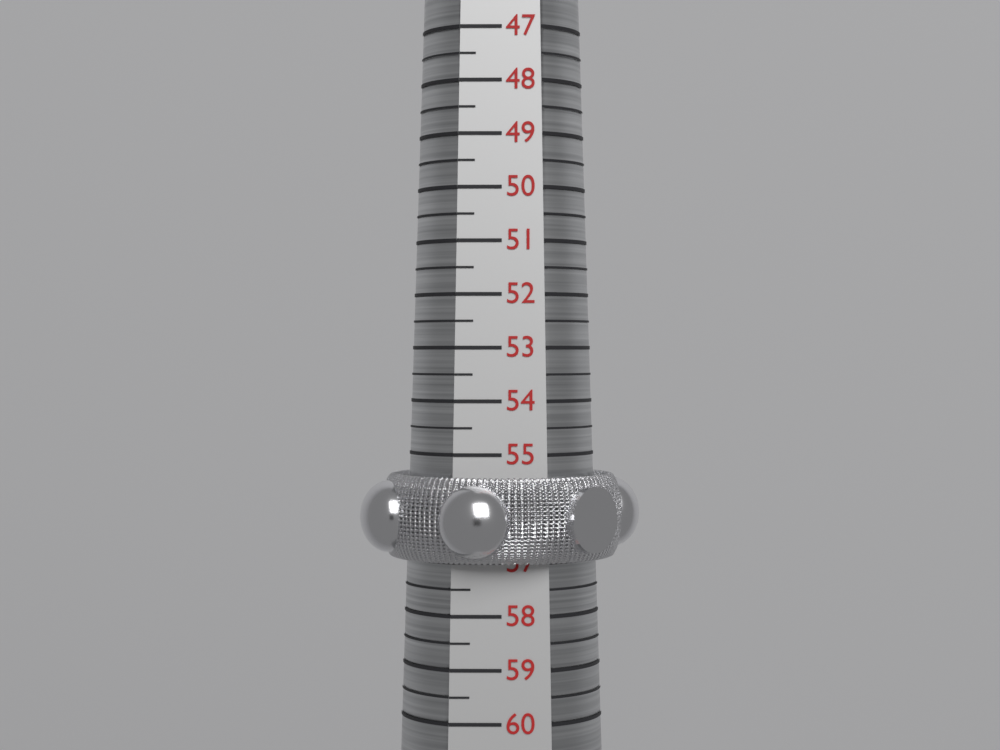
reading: 57.0 (no unit)
